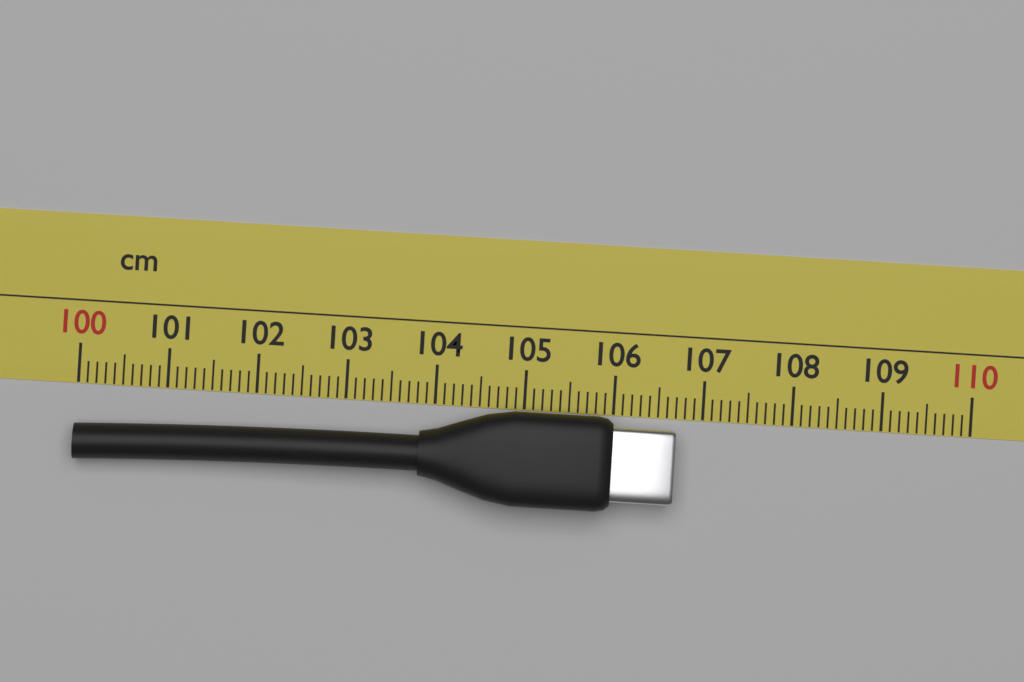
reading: 106.7 cm
